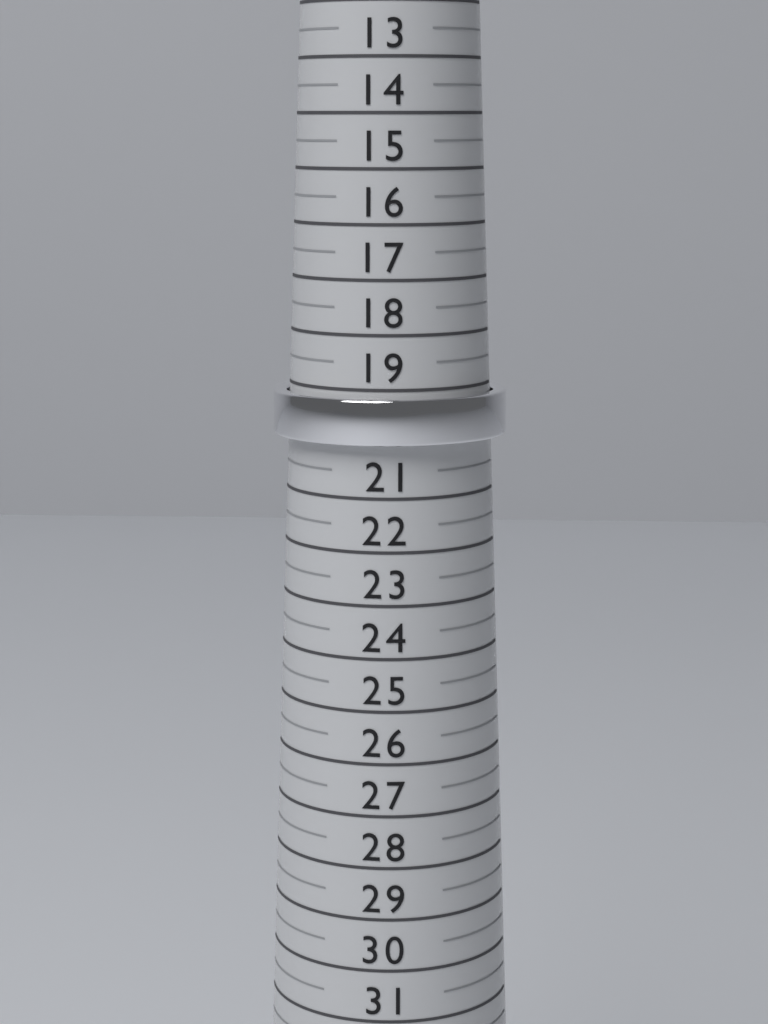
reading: 20.0 (no unit)
